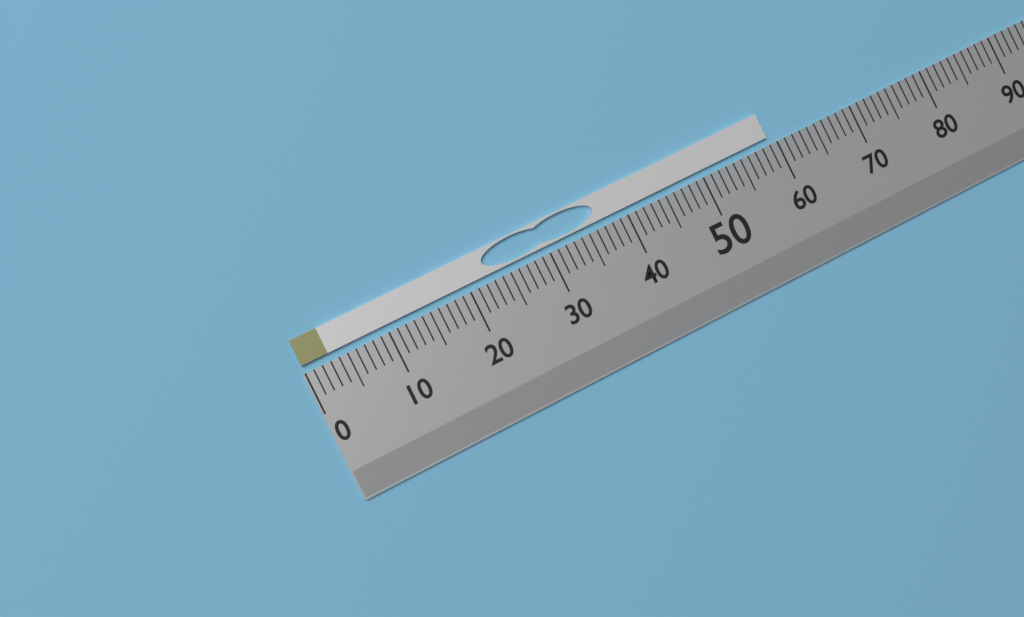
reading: 59 (no unit)
